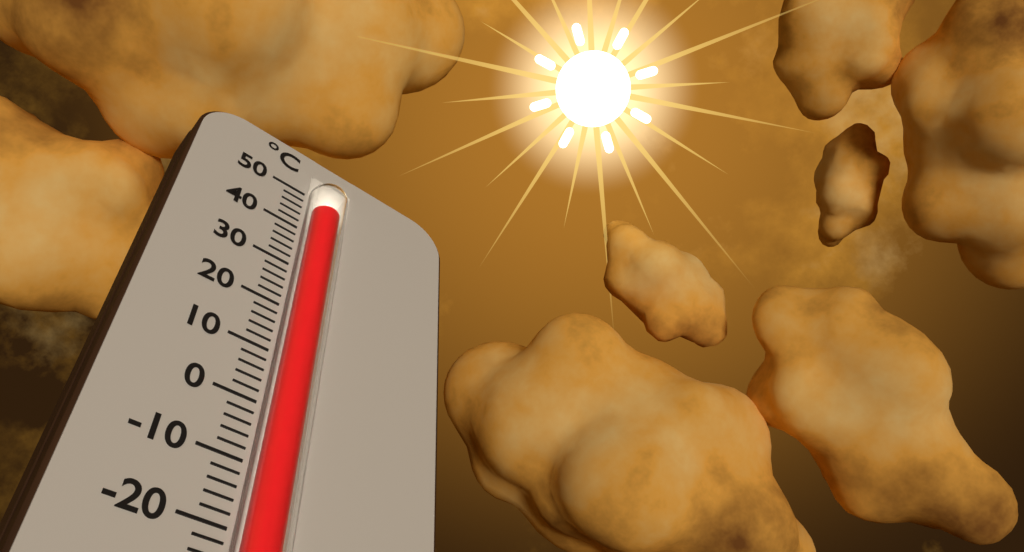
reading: 47 °C
